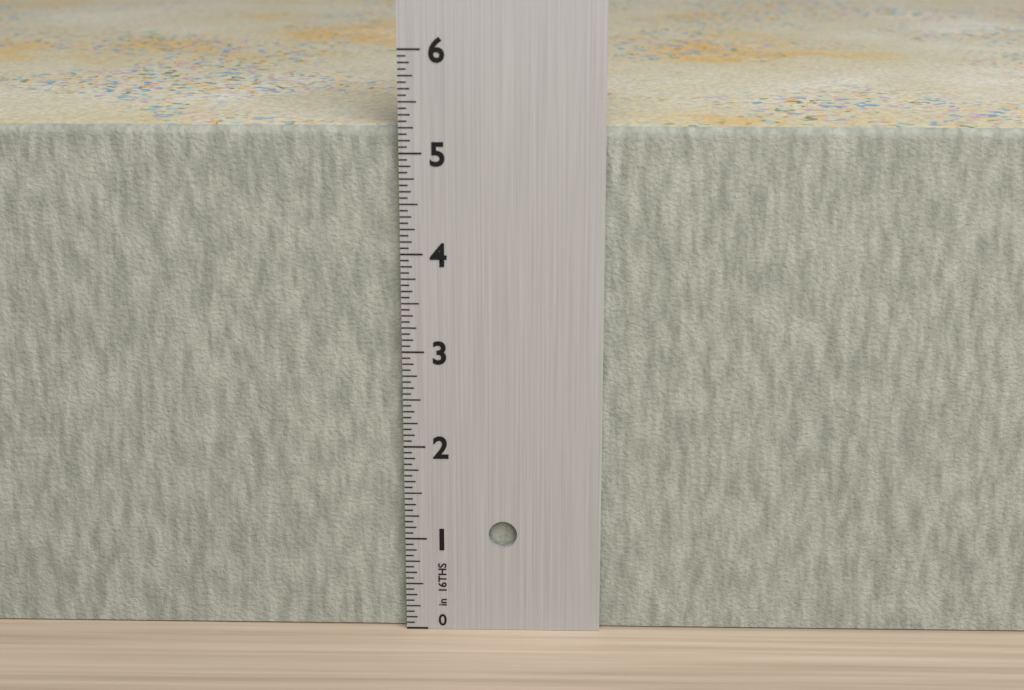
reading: 5.2500 in
